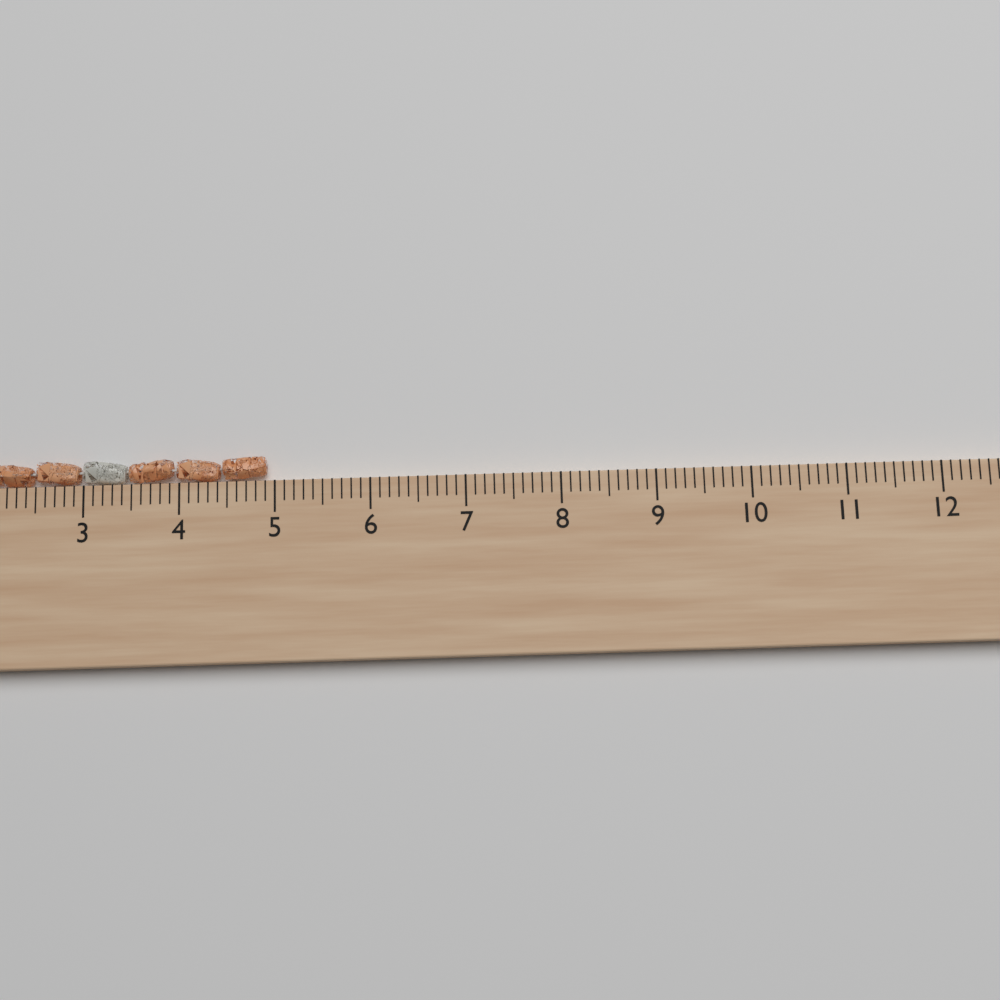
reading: 4.9 cm
